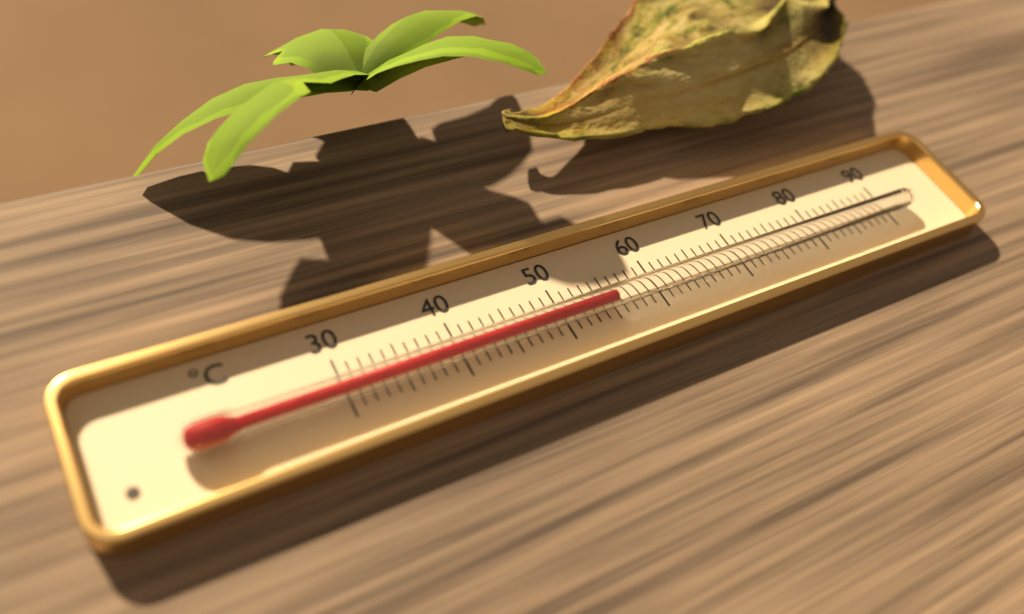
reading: 55 °C
